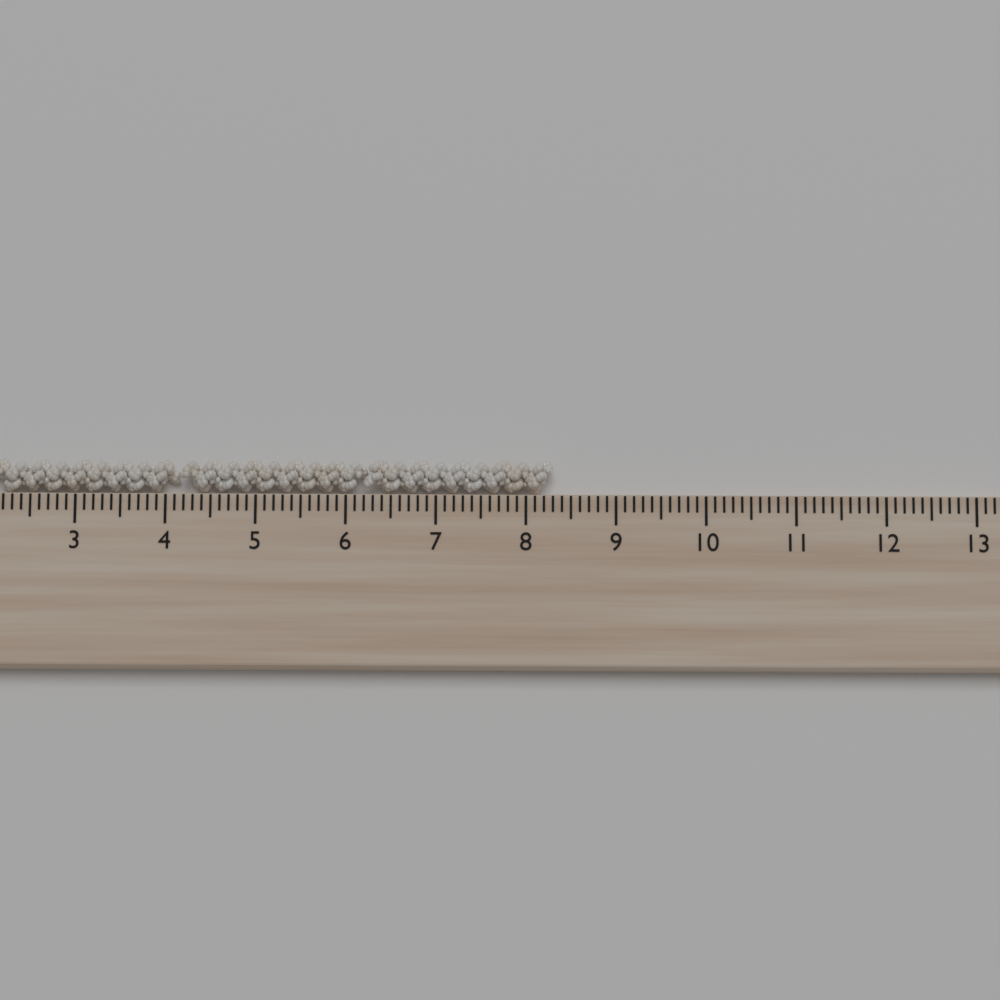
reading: 8.3 cm
